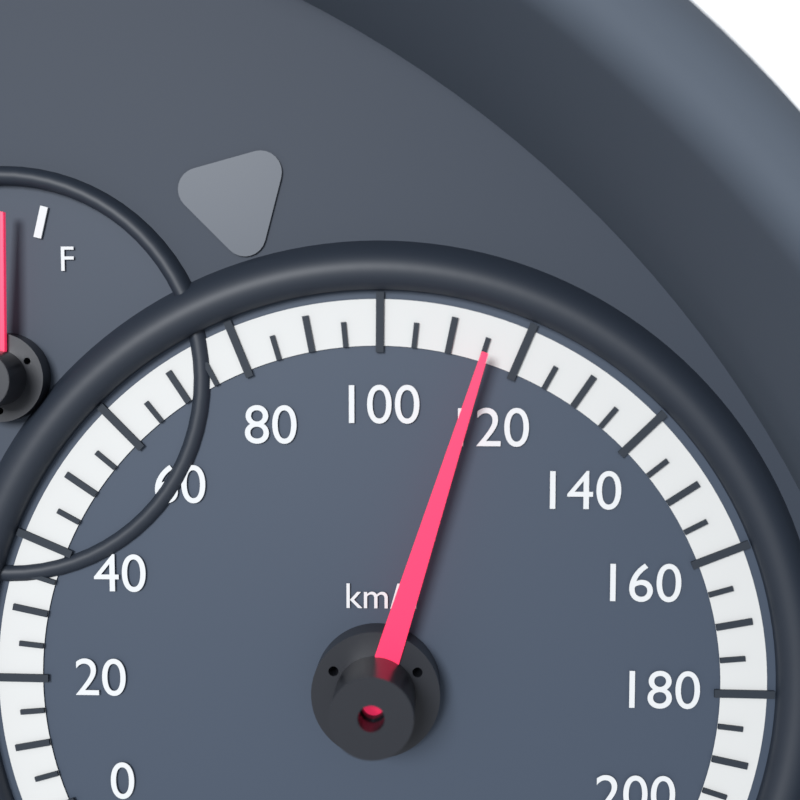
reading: 115 km/h
